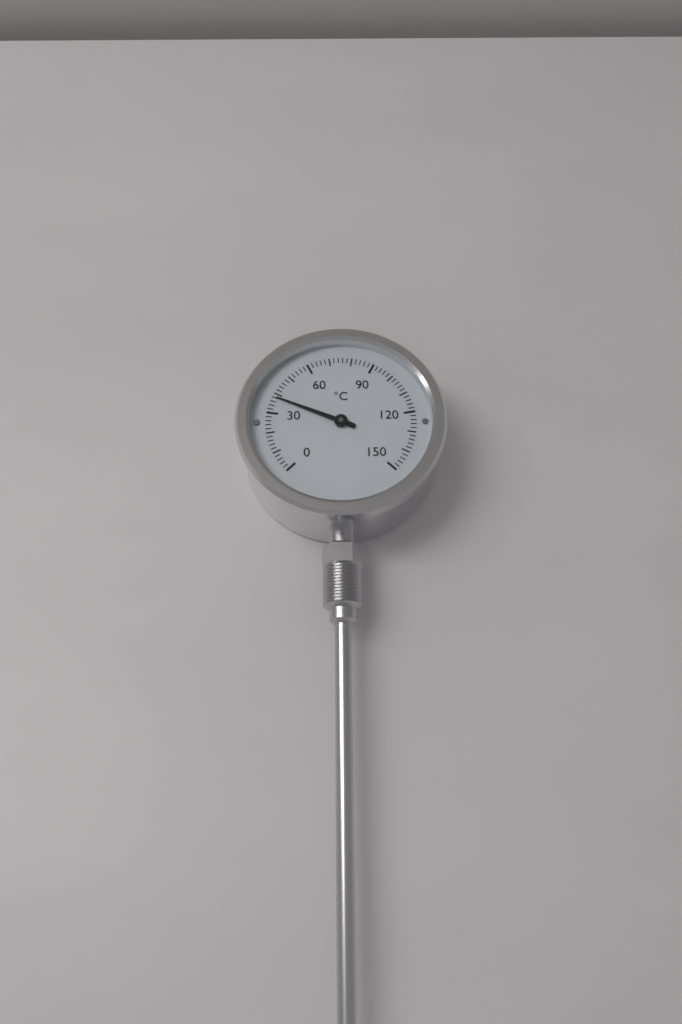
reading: 38 °C
